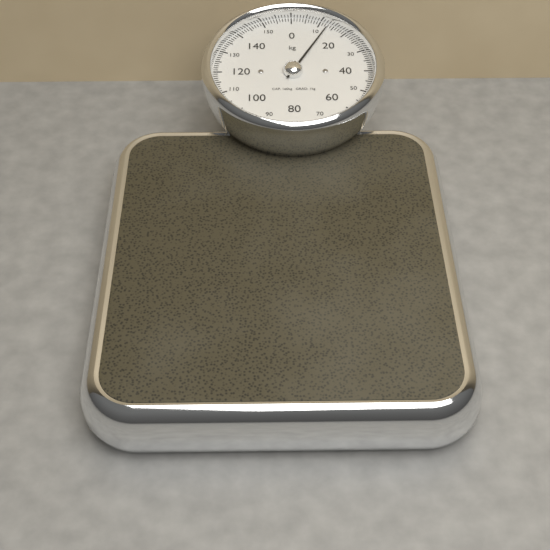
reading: 13 kg
